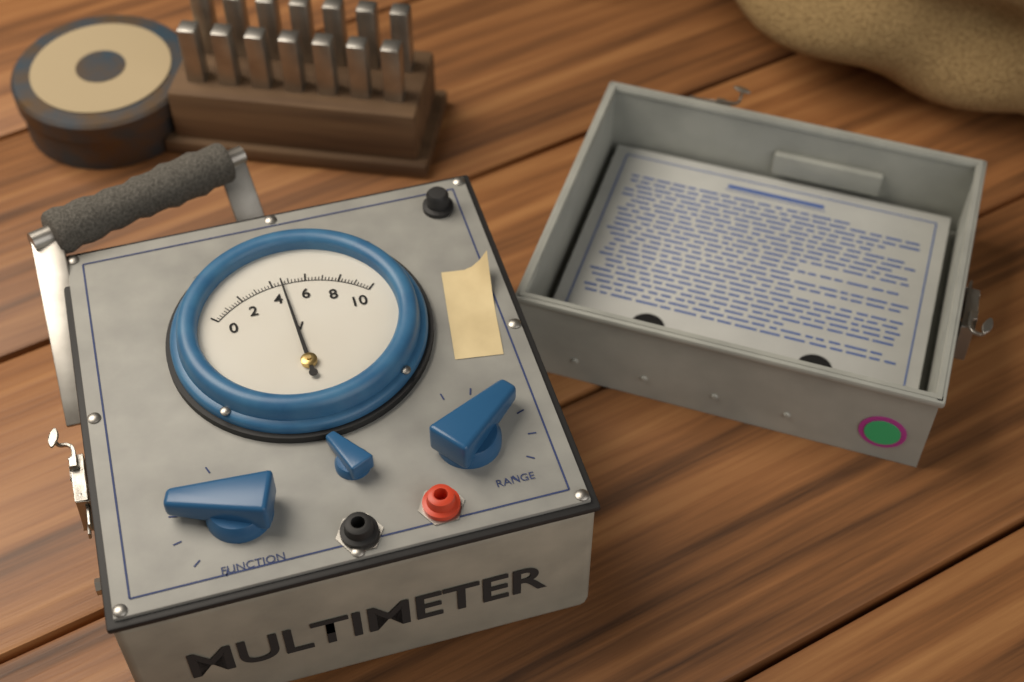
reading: 4.6 V
